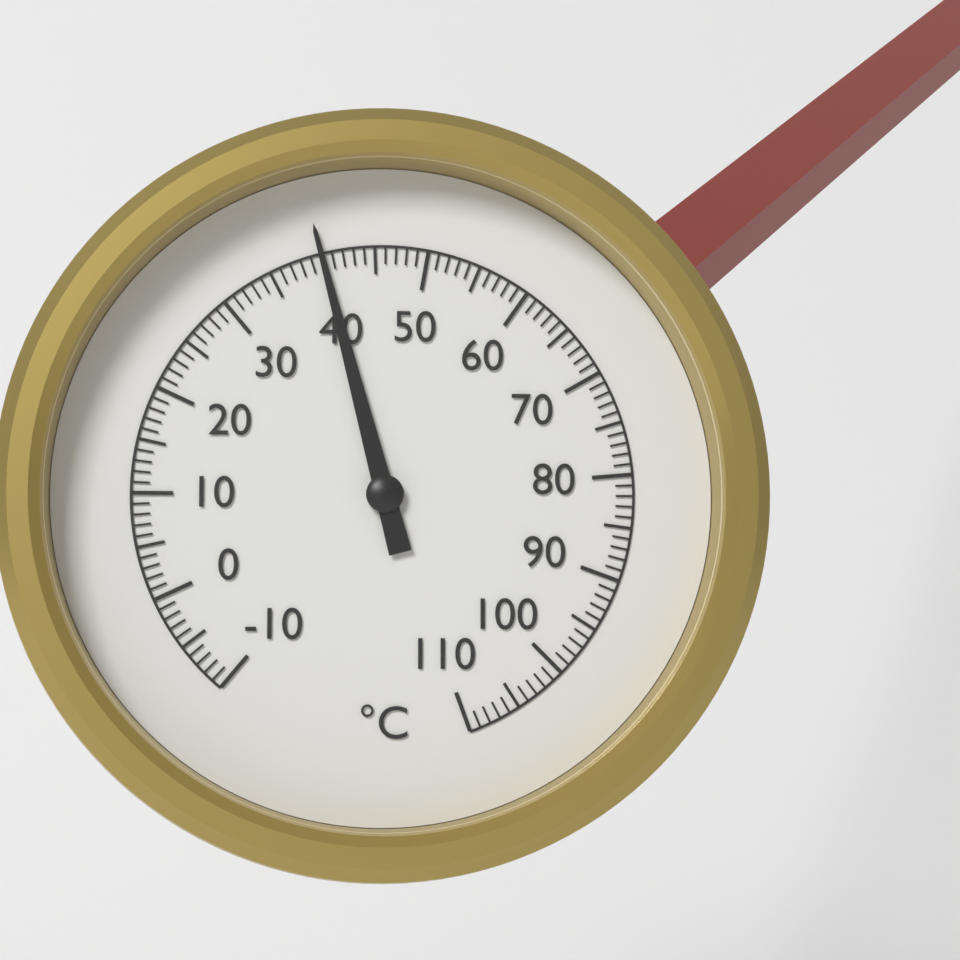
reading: 40 °C
